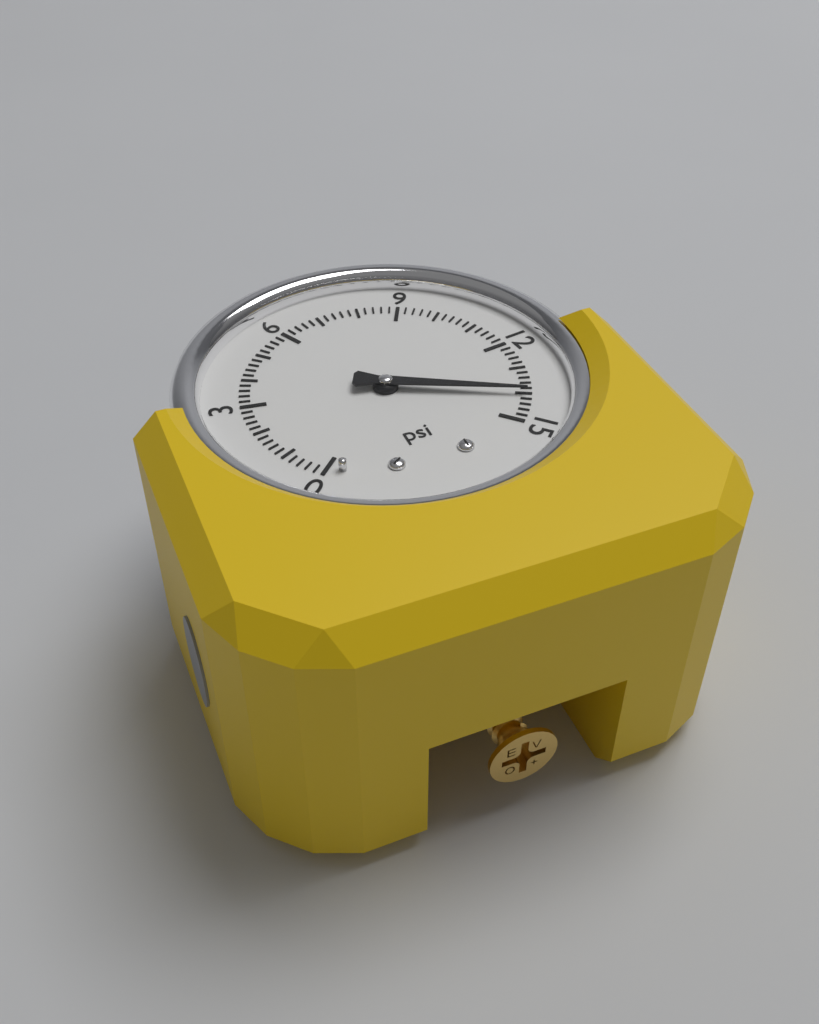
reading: 14.0 psi
